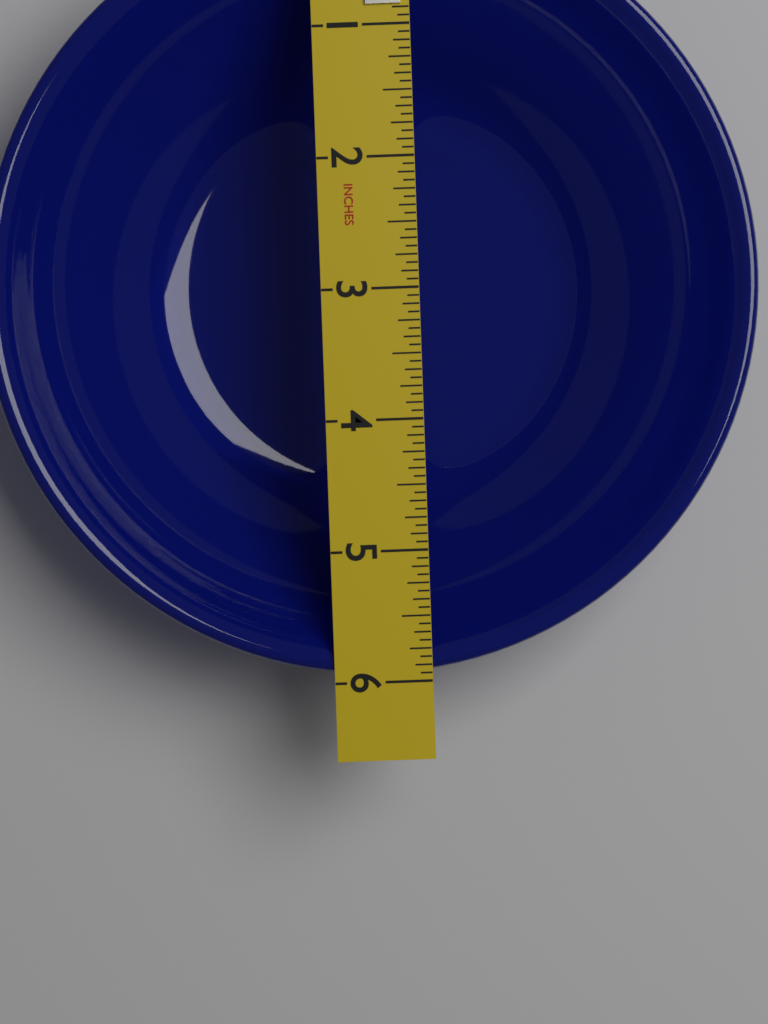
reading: 5.9375 in
